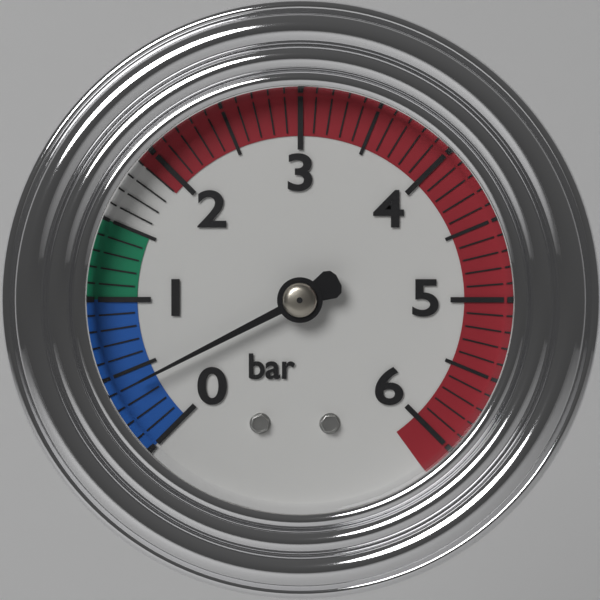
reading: 0.4 bar
